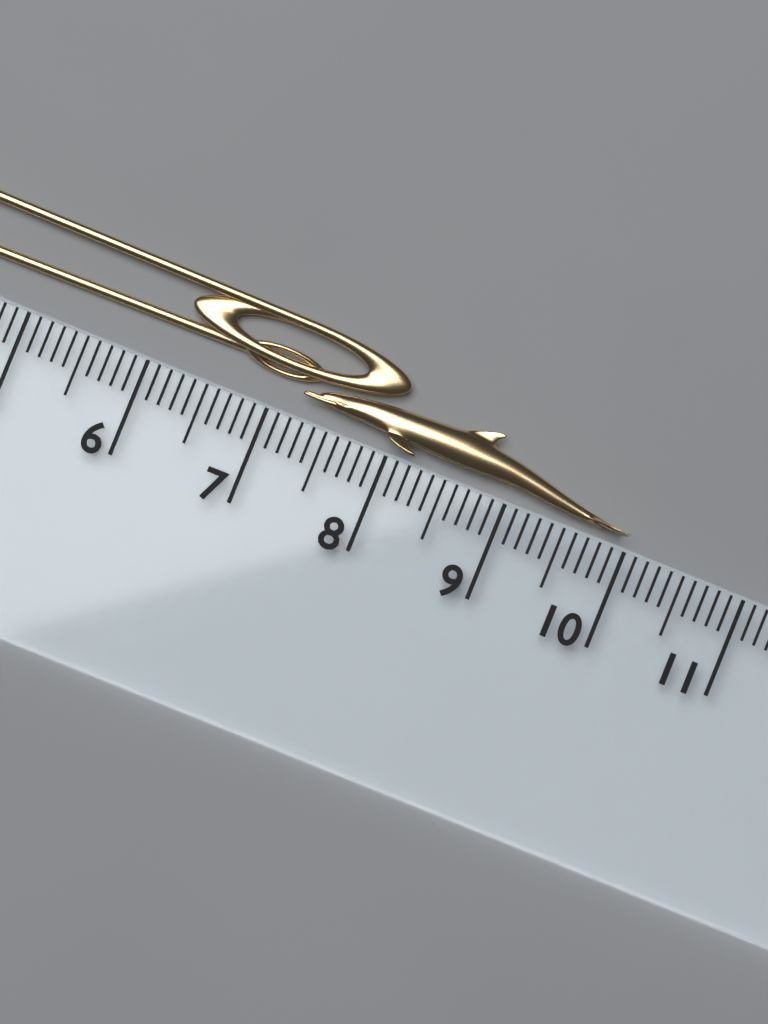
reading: 10.0 cm
